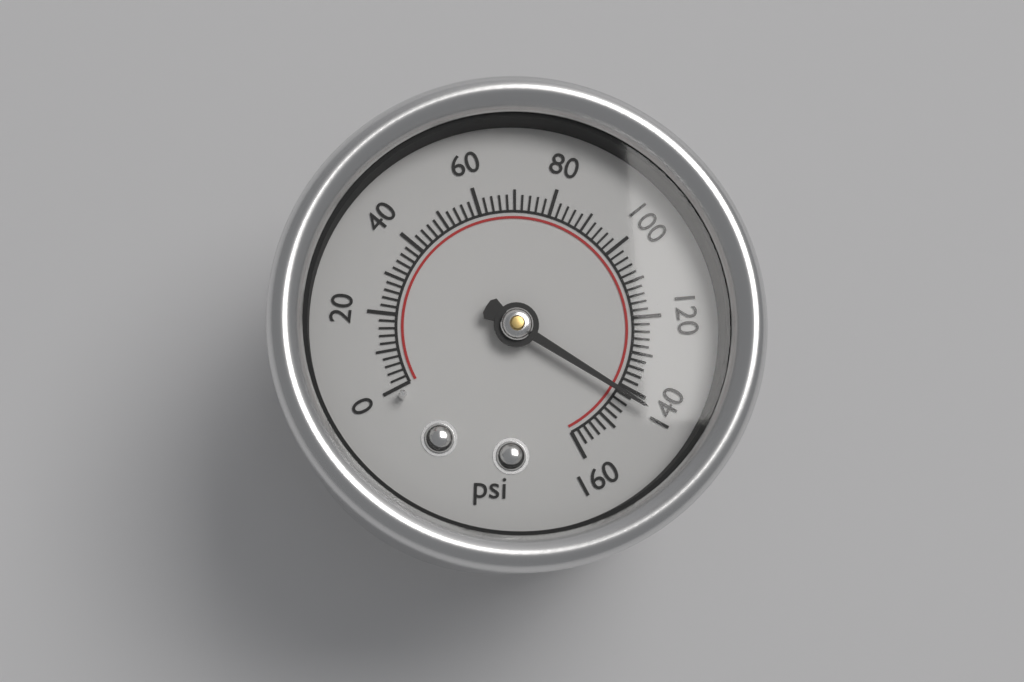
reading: 142 psi
